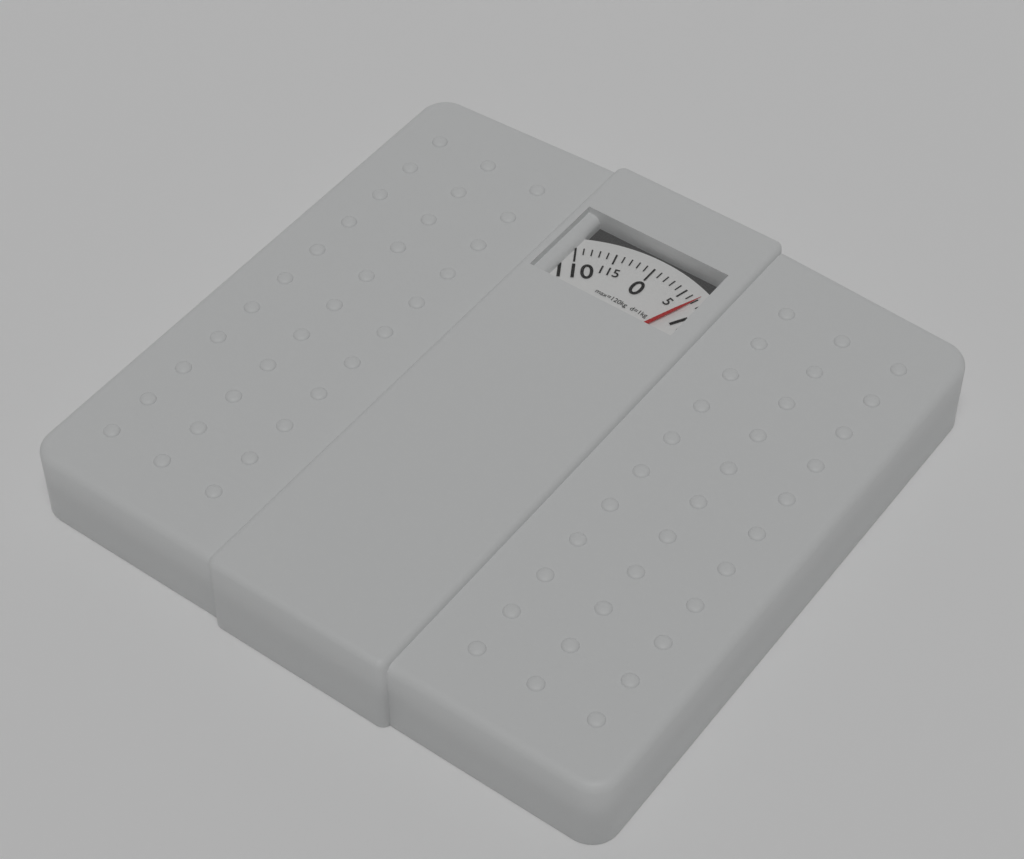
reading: 7 kg
